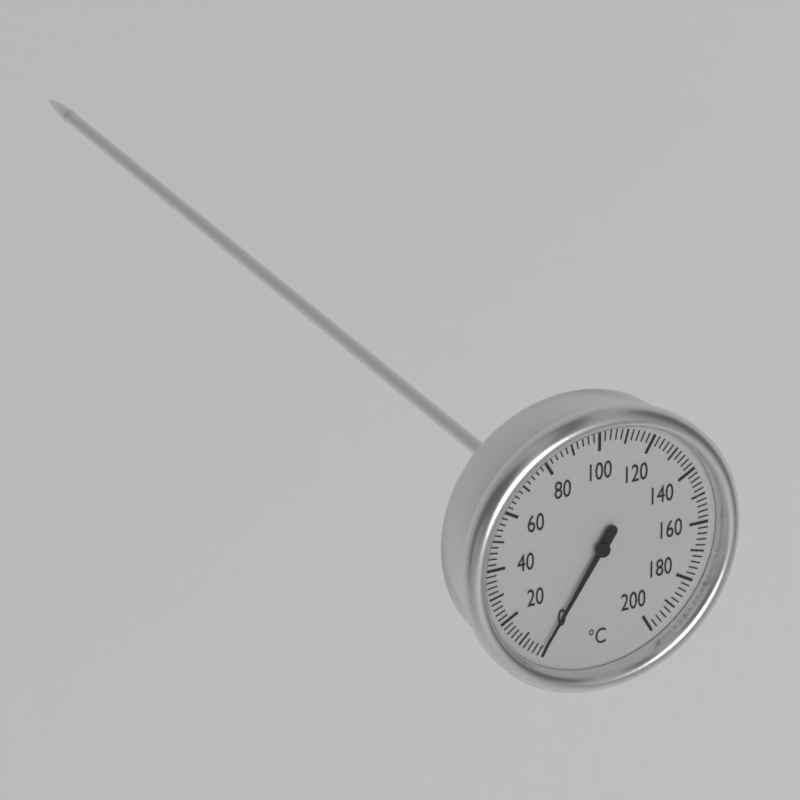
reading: 2 °C
